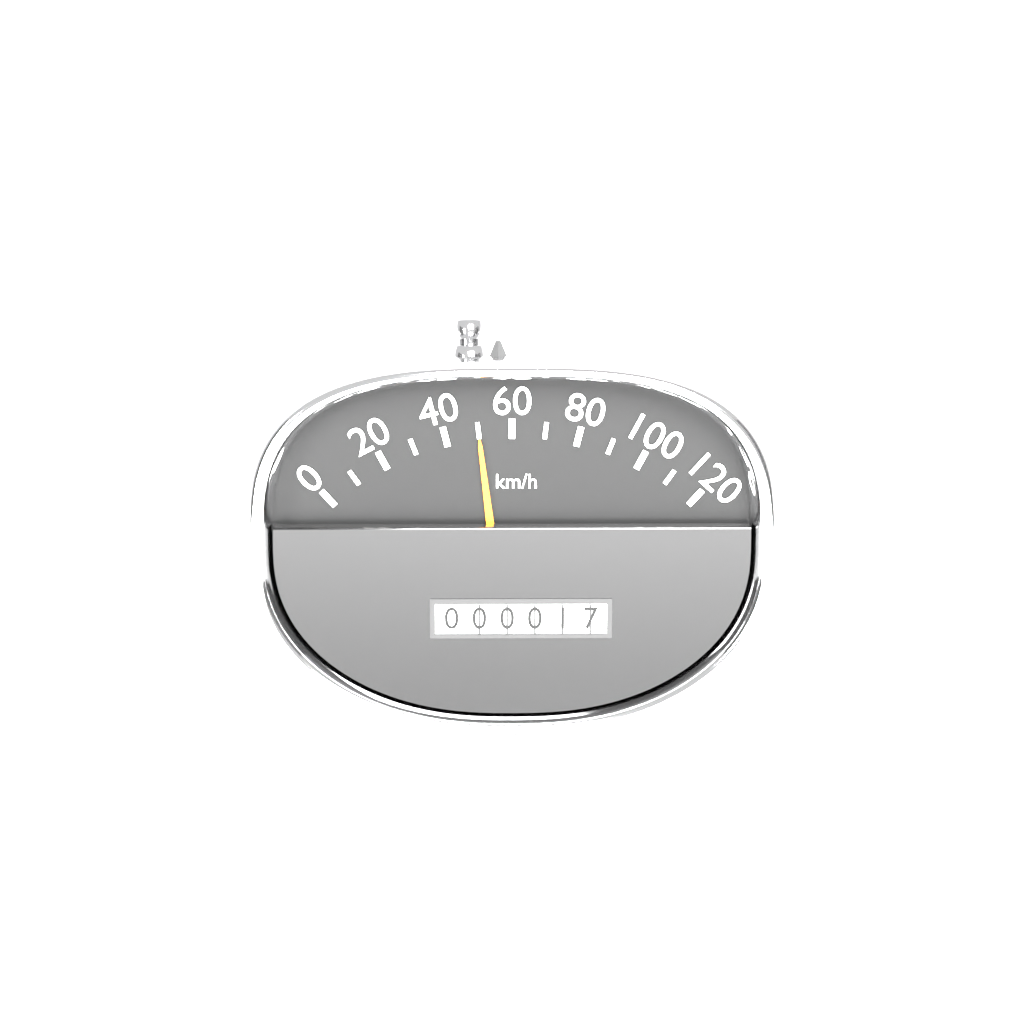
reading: 50 km/h
